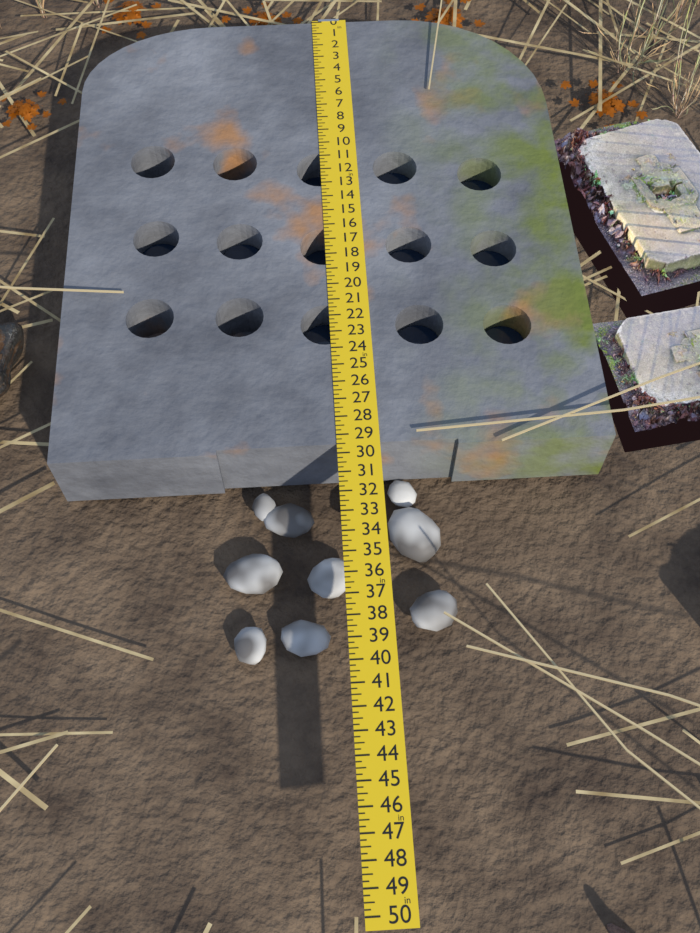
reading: 29.75 in
